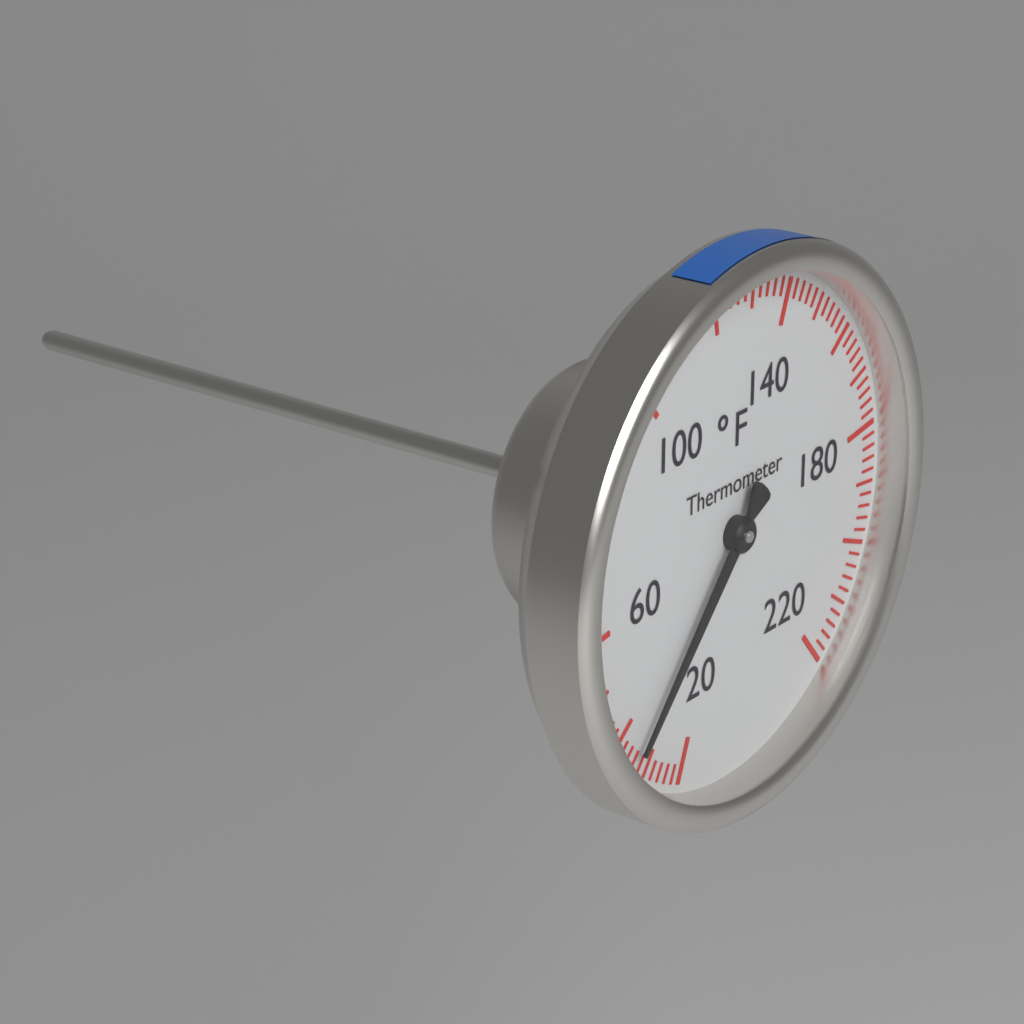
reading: 34 °F
